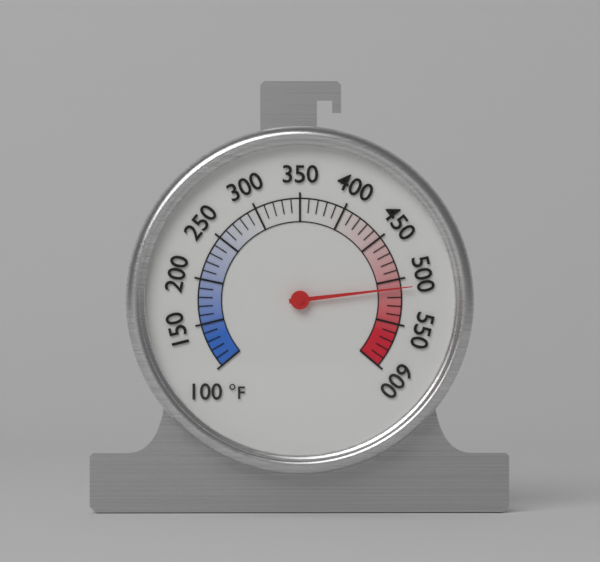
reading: 510 °F
